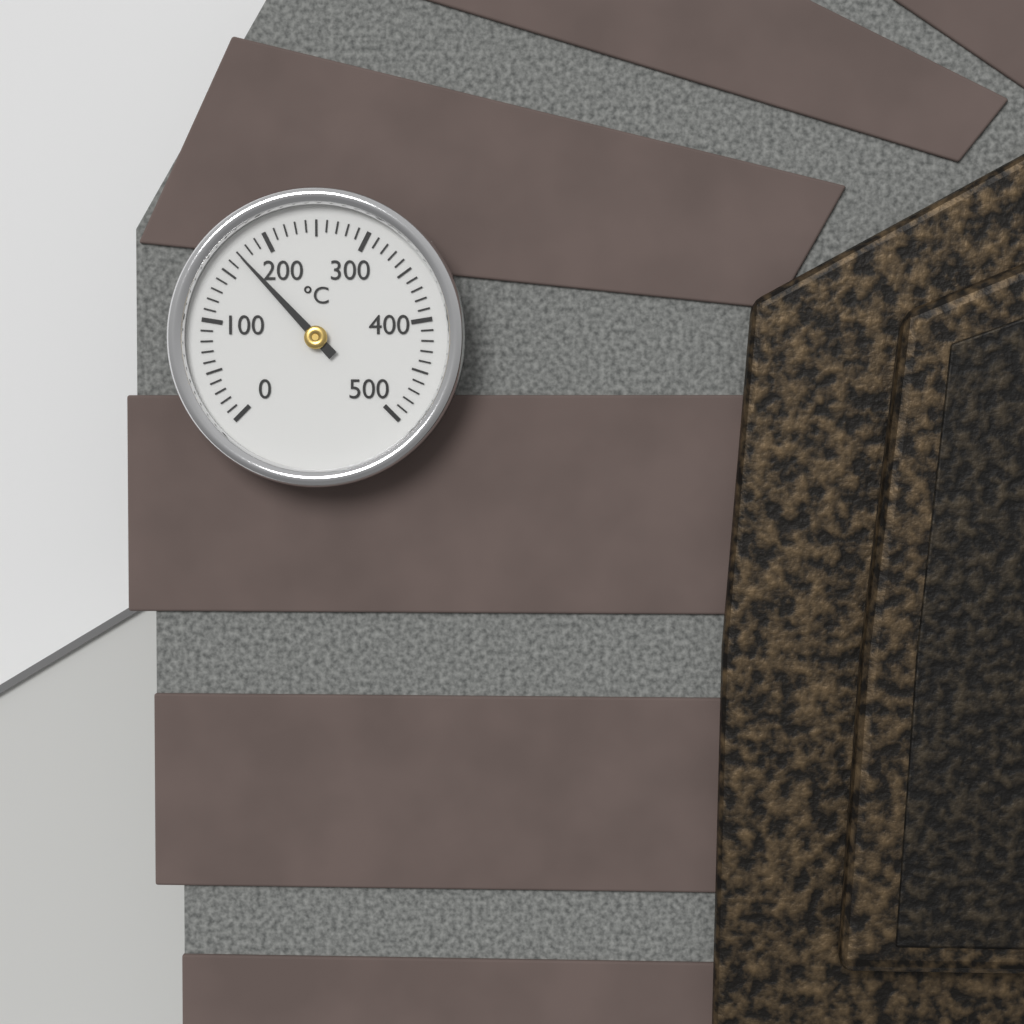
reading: 170 °C
